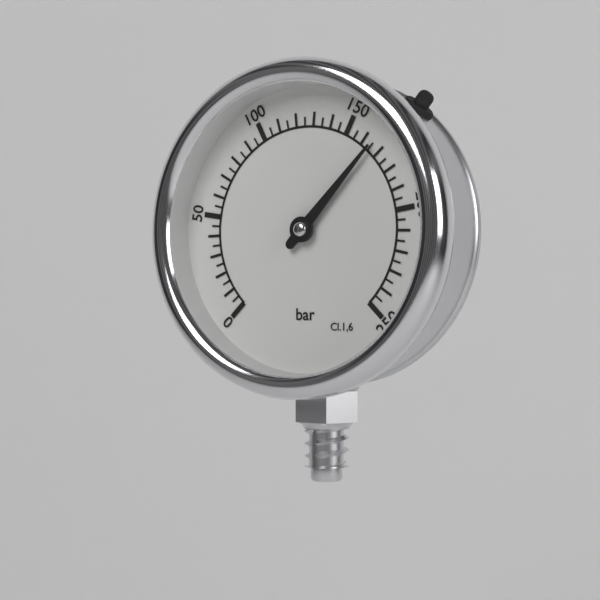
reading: 165 bar
